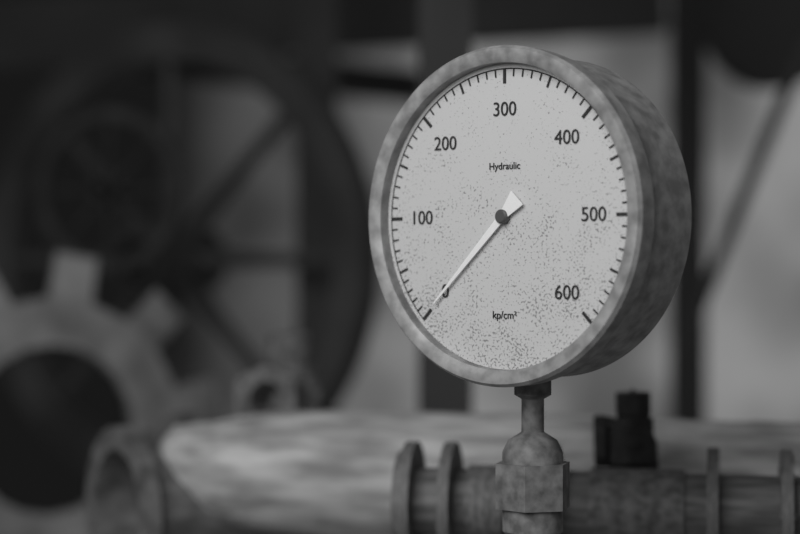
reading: 0 kp/cm²
